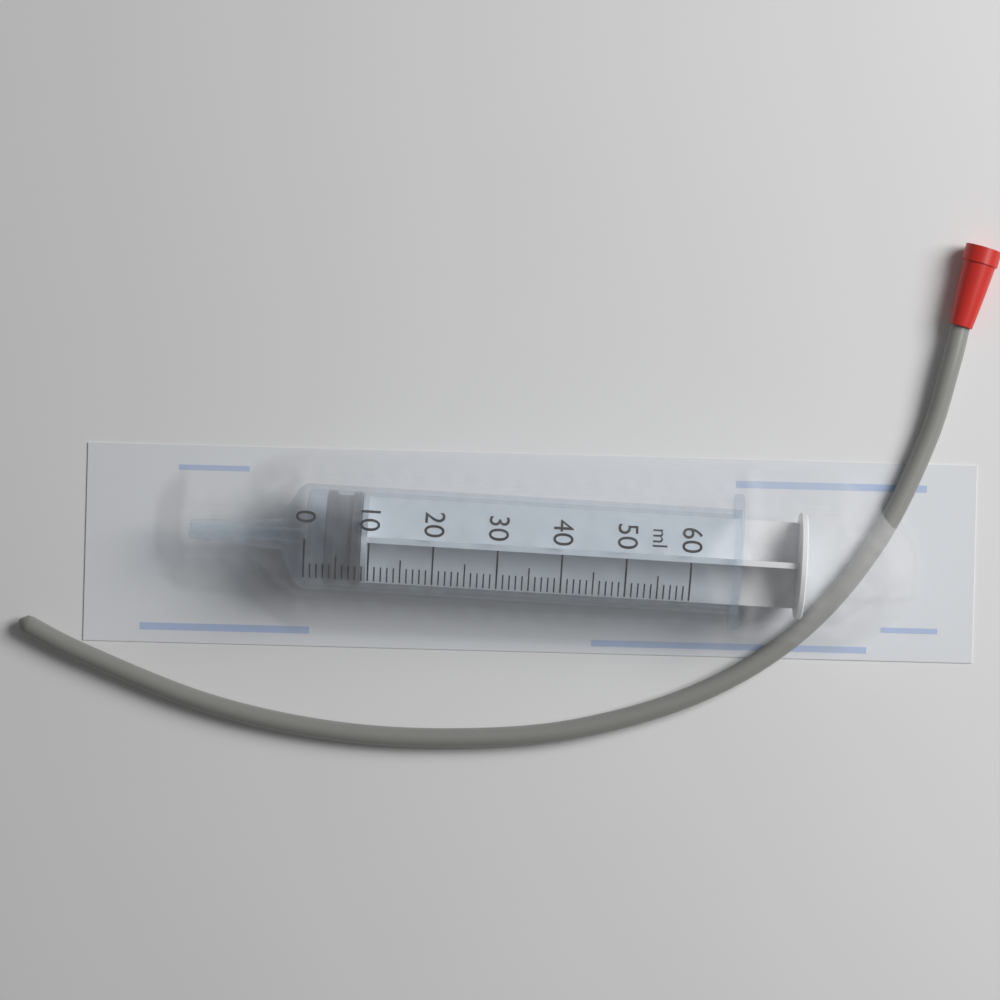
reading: 3 ml
